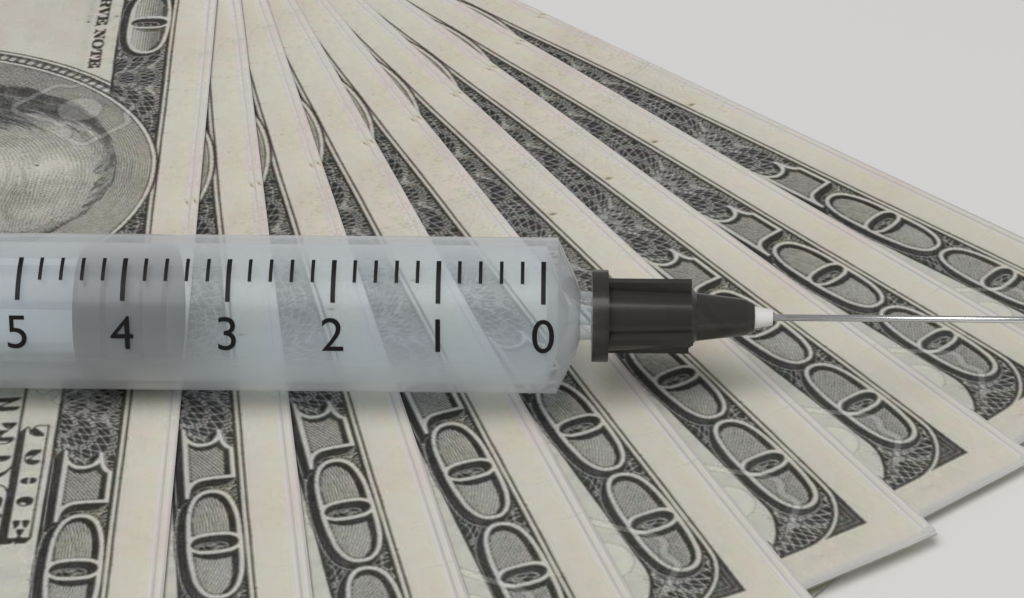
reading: 3.6 ml
